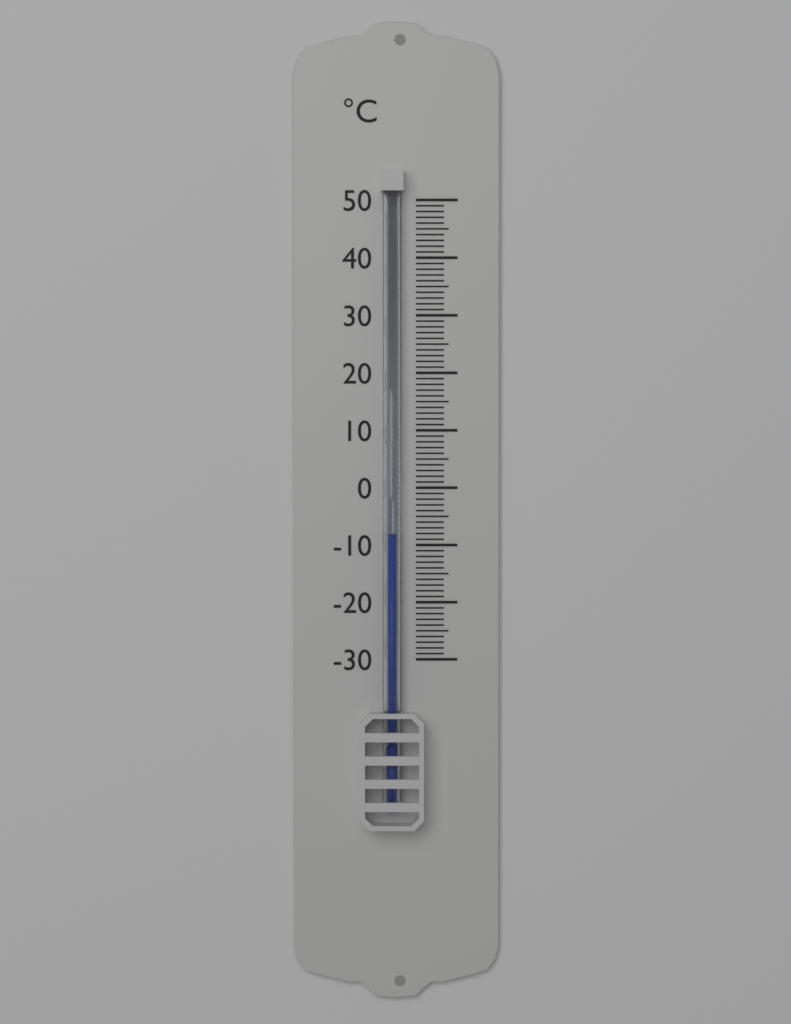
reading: -8 °C
